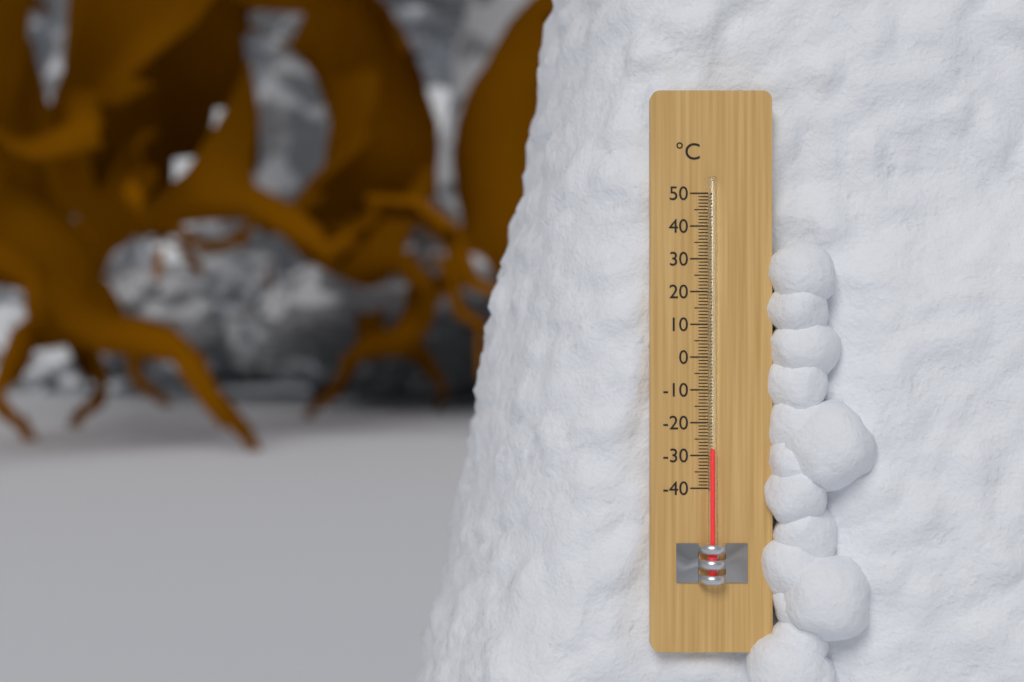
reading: -28 °C
